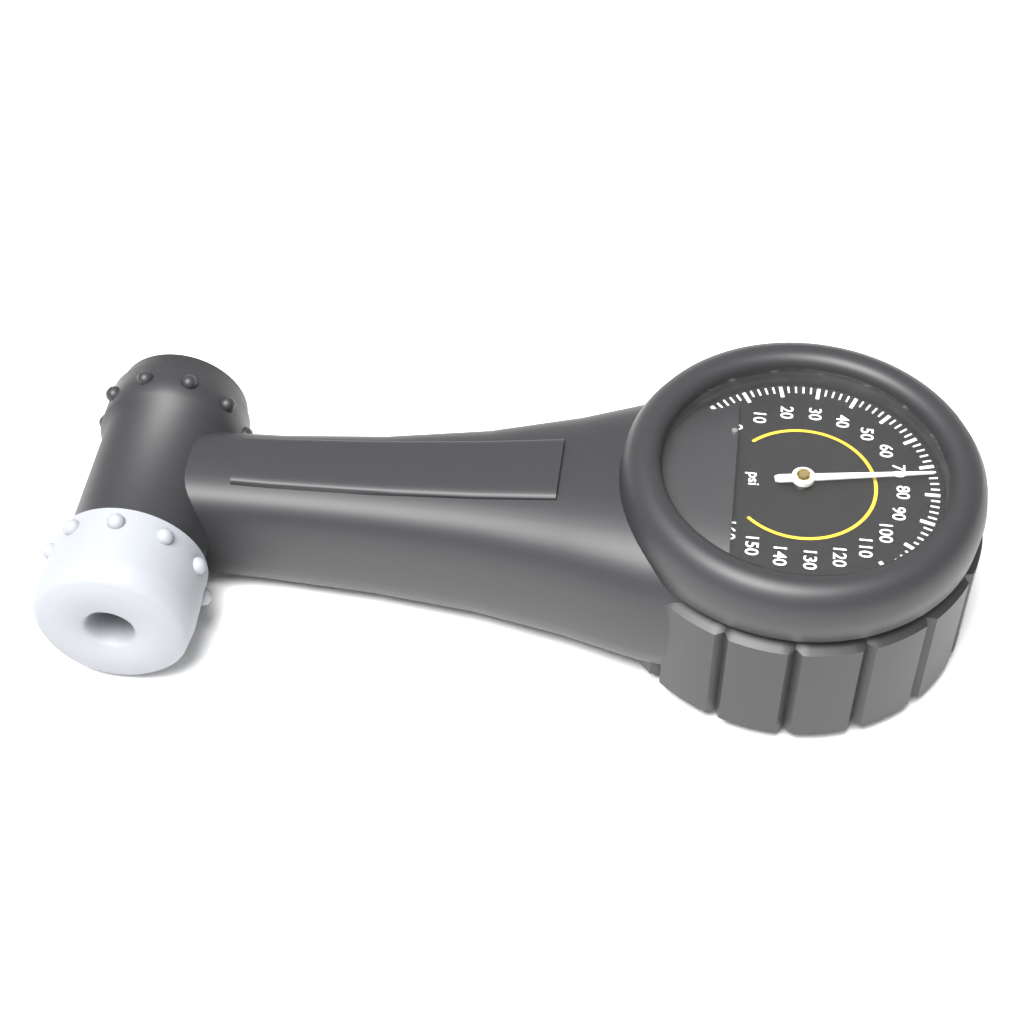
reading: 74 psi
